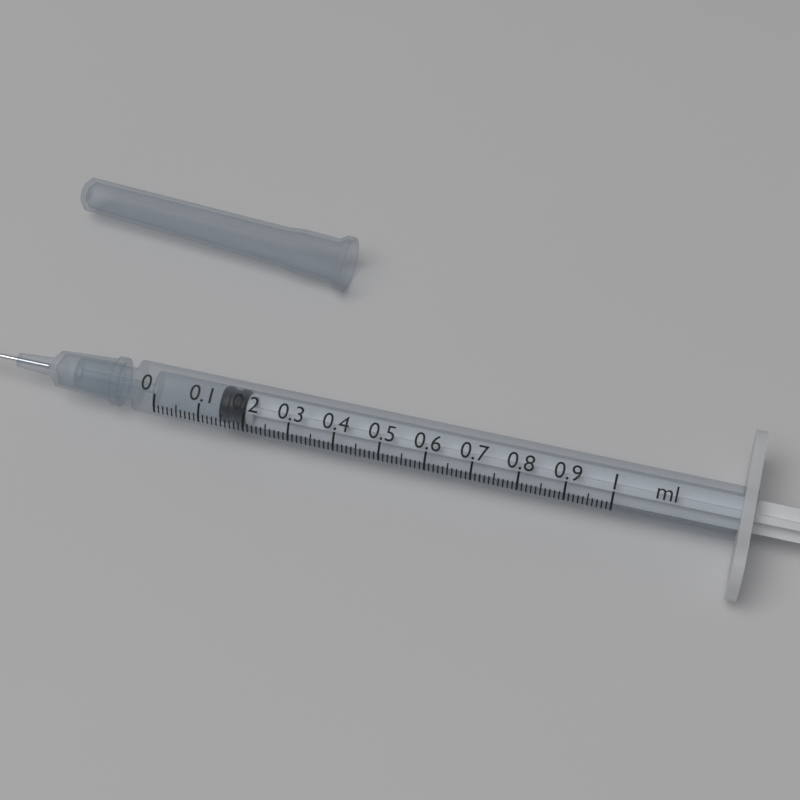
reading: 0.14 ml
